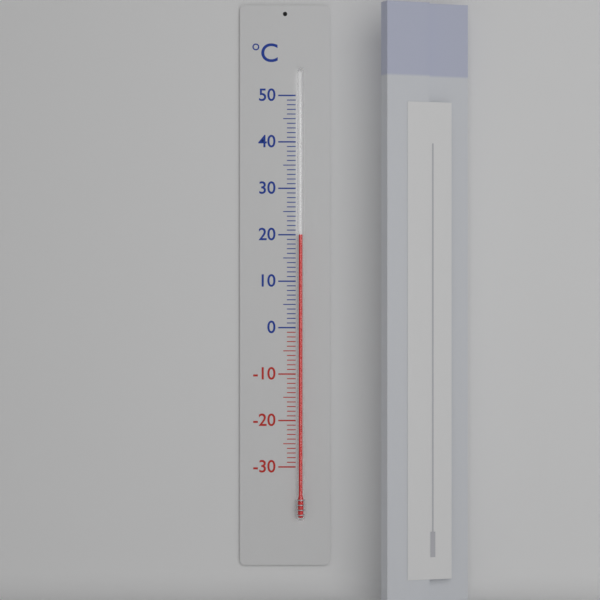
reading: 20 °C
